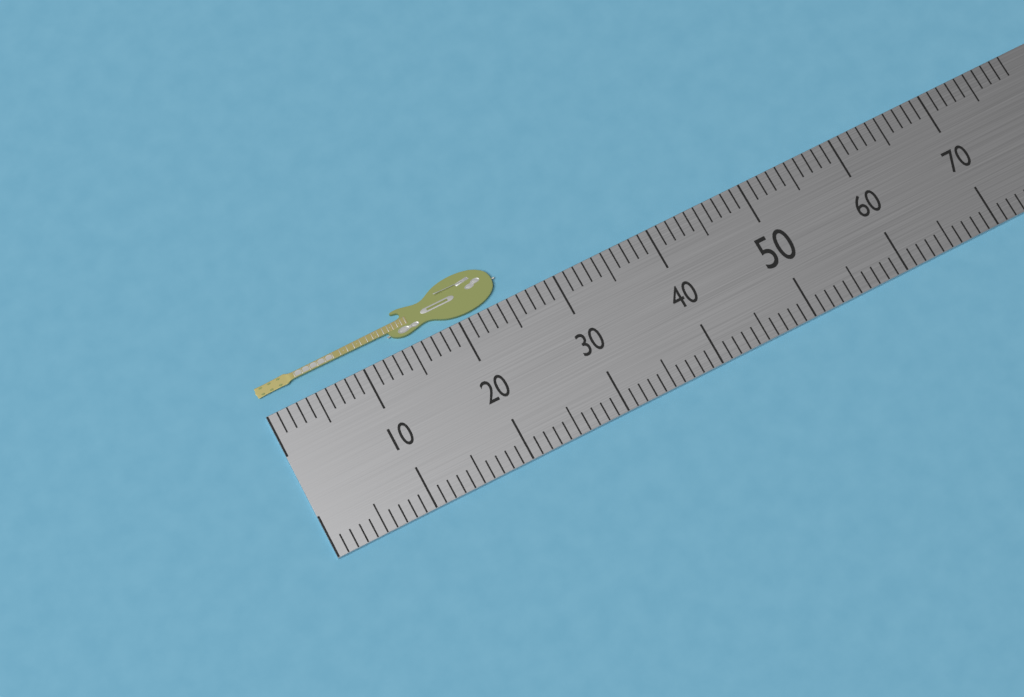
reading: 25 (no unit)
